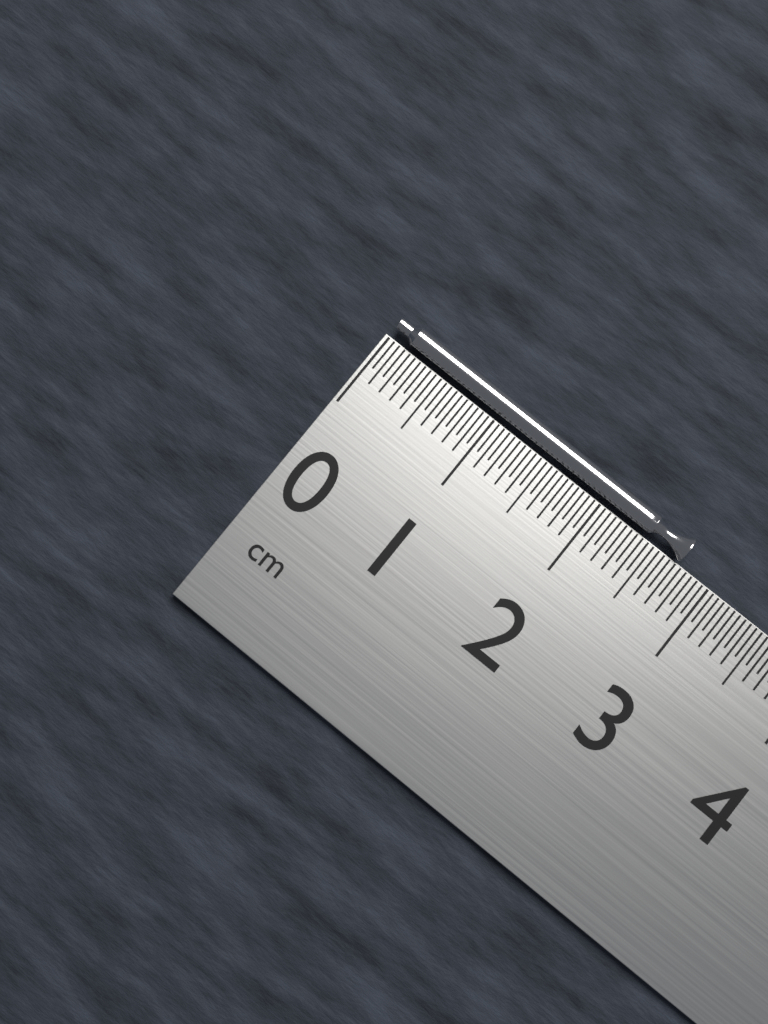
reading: 2.70 cm
